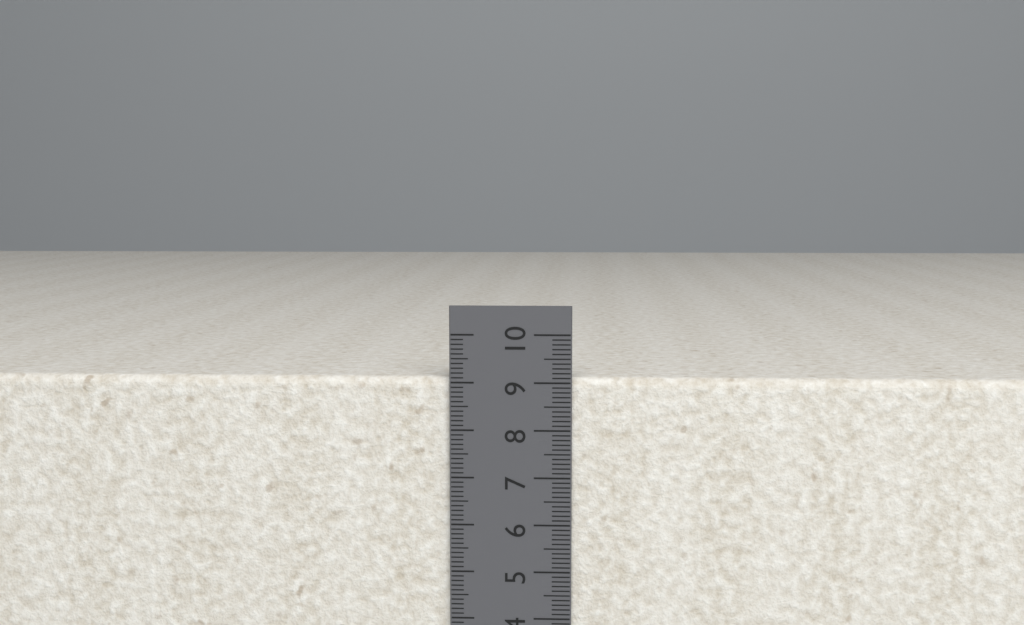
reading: 9.1 cm
